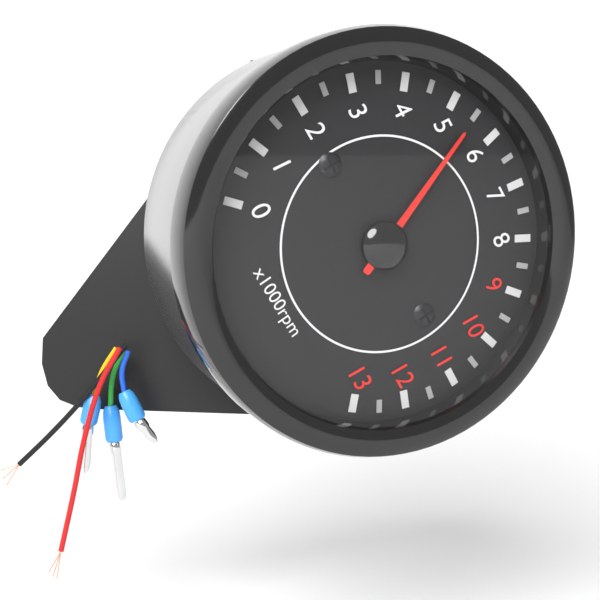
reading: 5.5 x1000rpm
